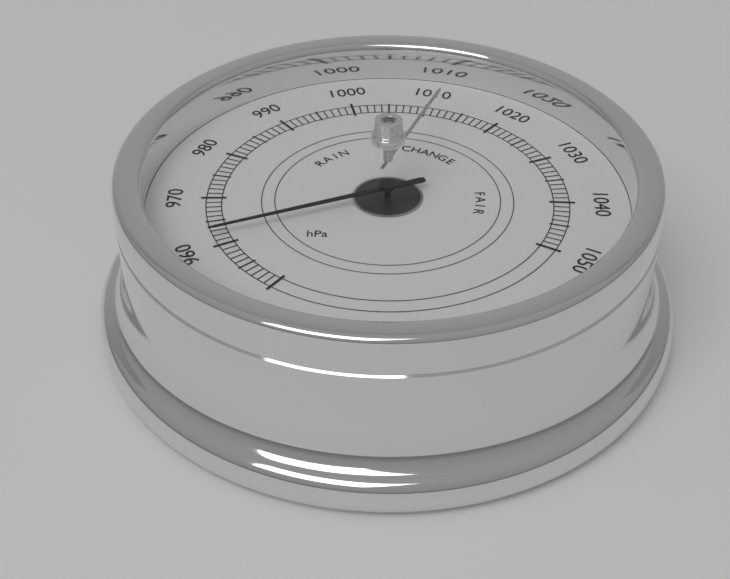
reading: 962 hPa
